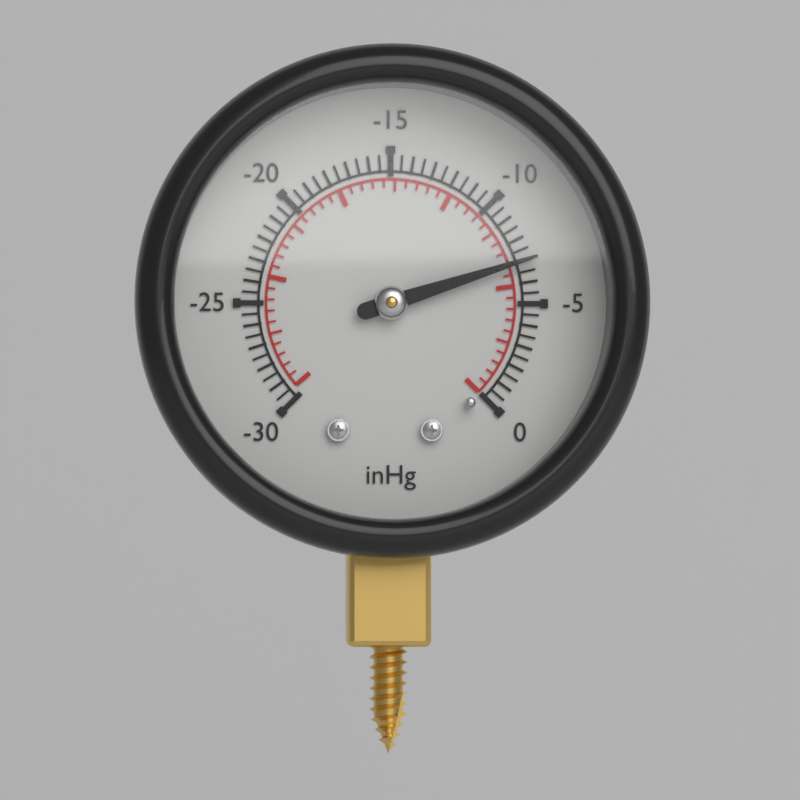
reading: -7.0 inHg
